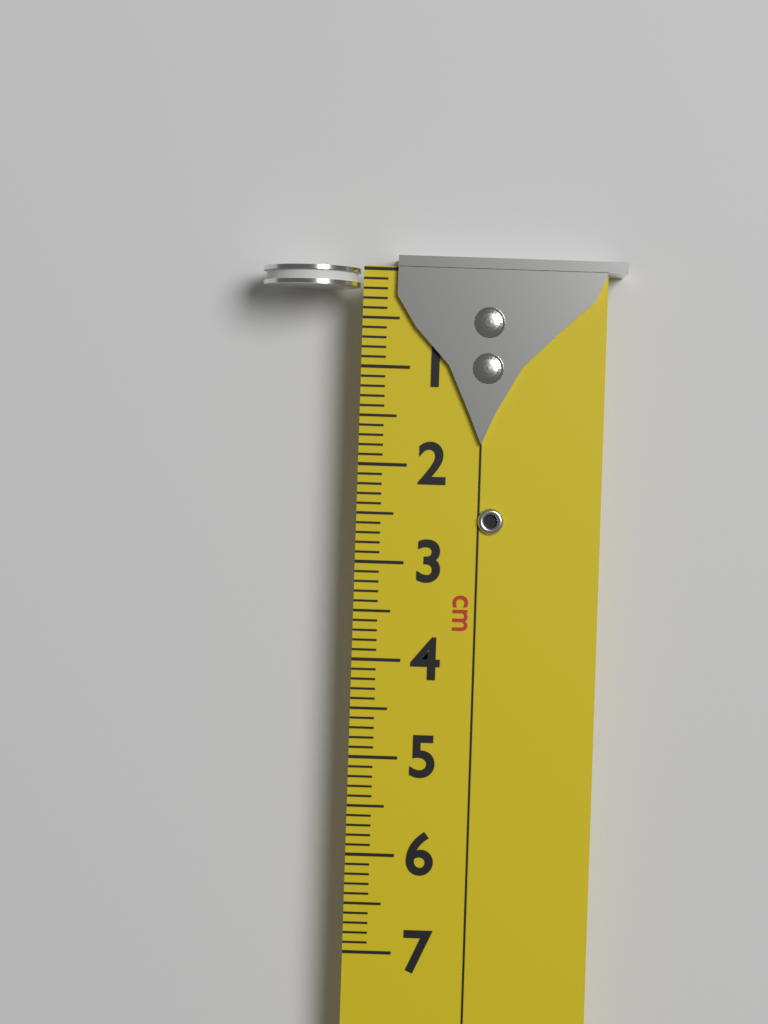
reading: 0.2 cm
